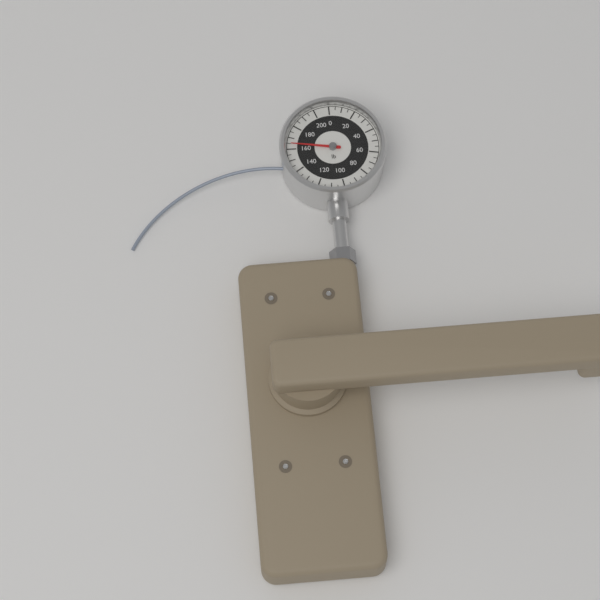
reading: 165 lb
